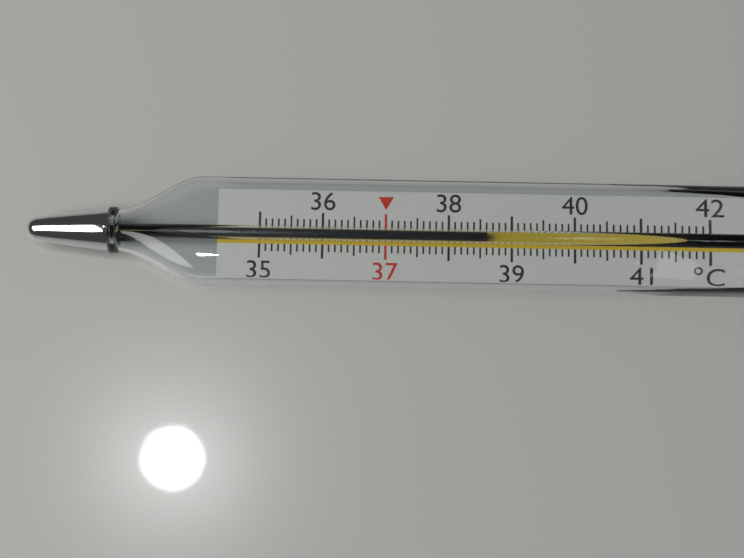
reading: 38.6 °C
